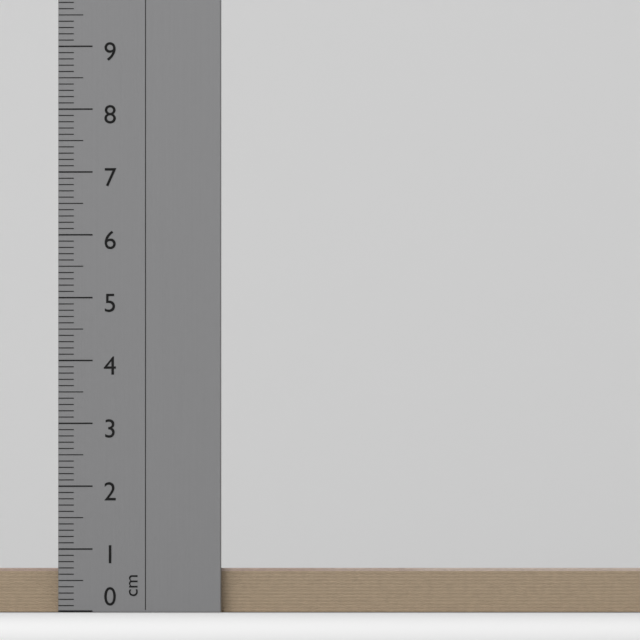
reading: 0.7 cm
